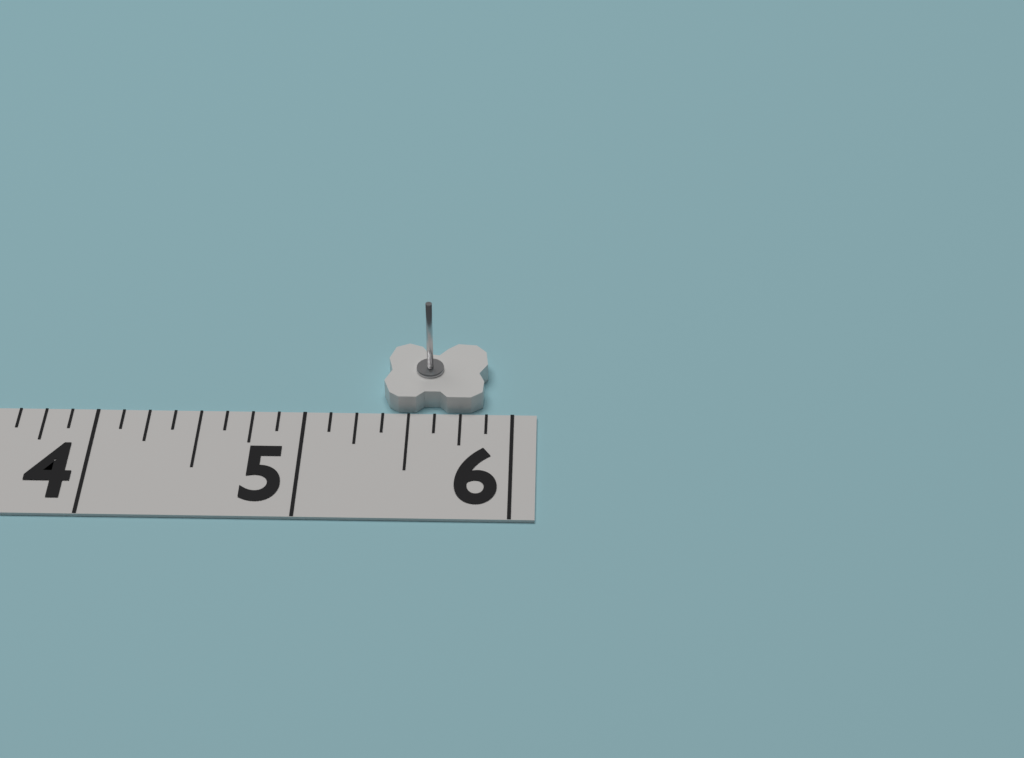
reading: 5.875 in
